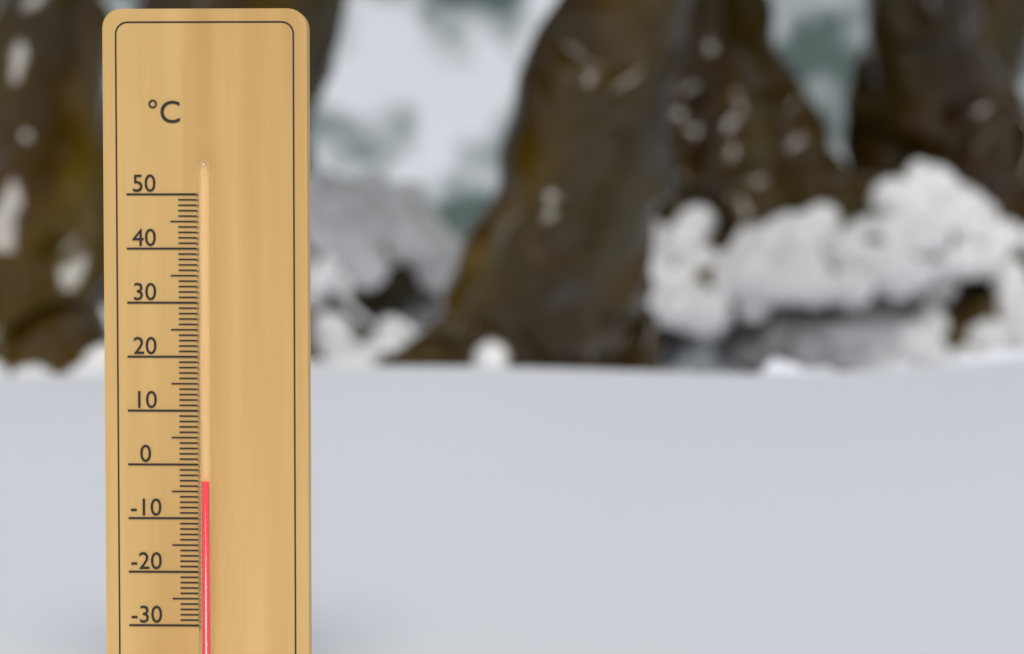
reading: -3 °C
